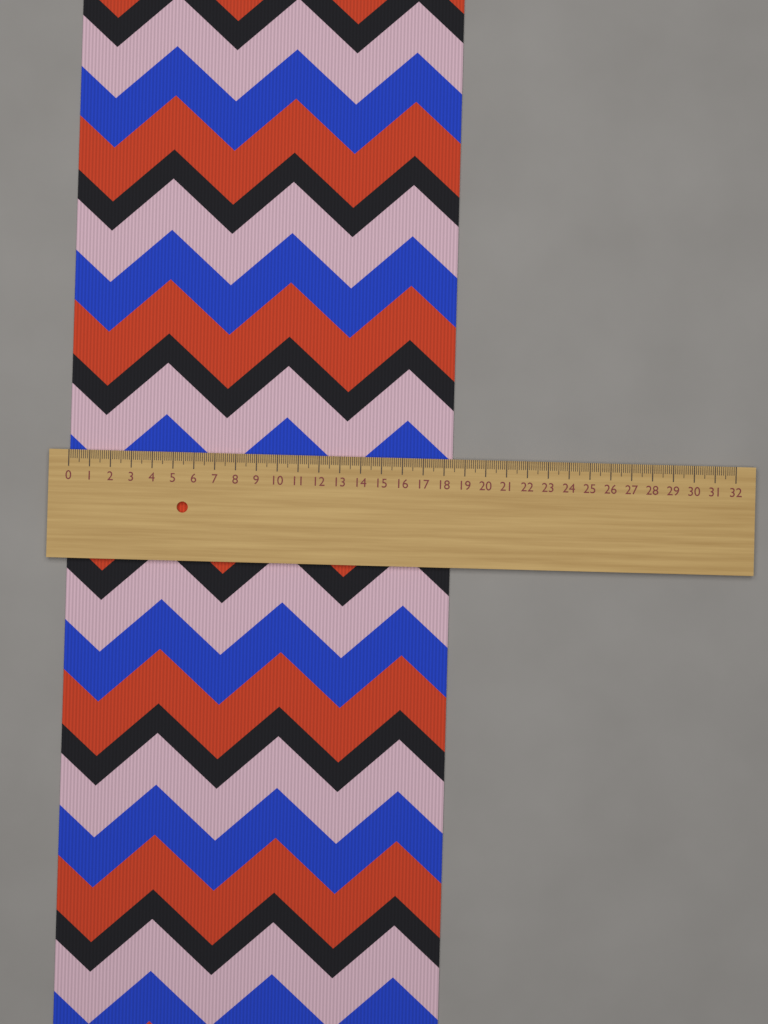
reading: 18.4 (no unit)
